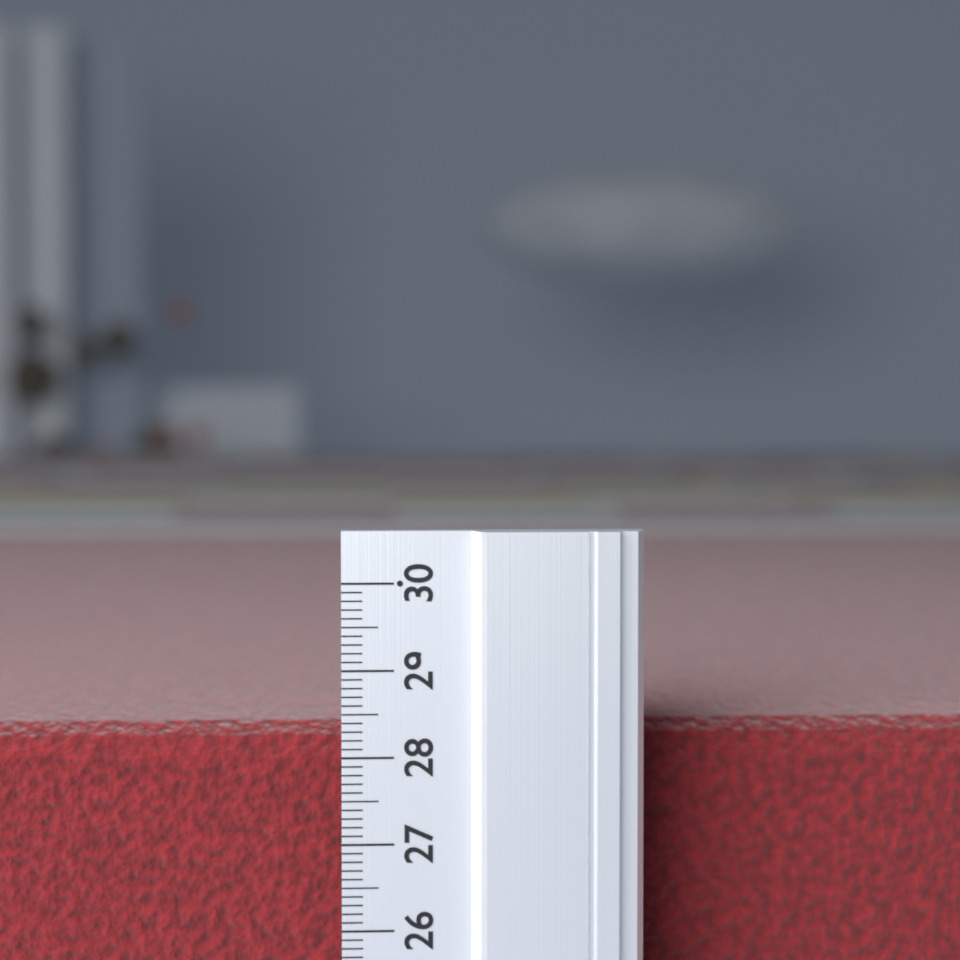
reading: 28.2 (no unit)
